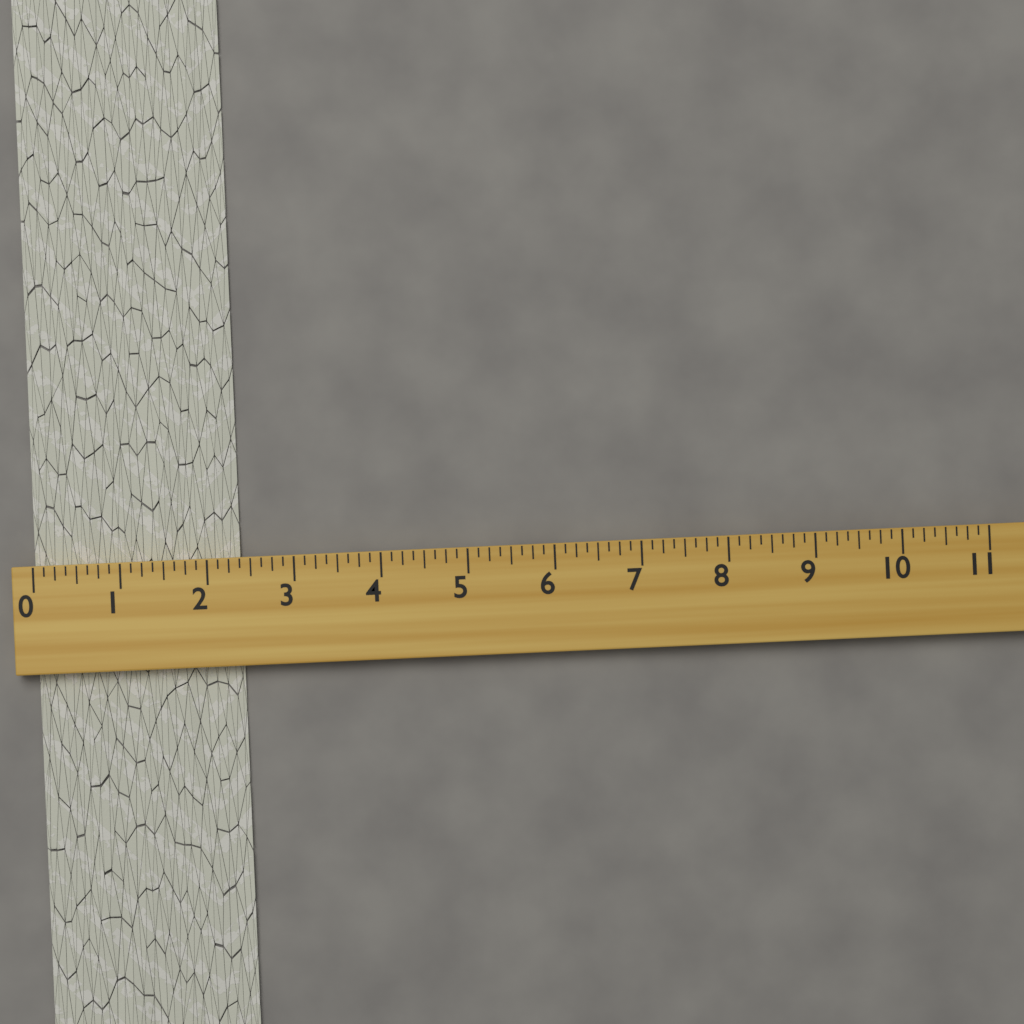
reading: 2.375 (no unit)
